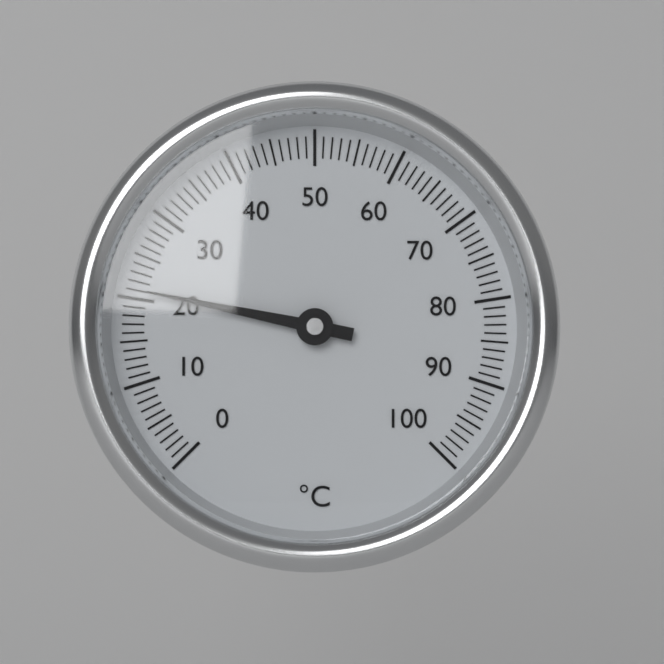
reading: 21 °C
